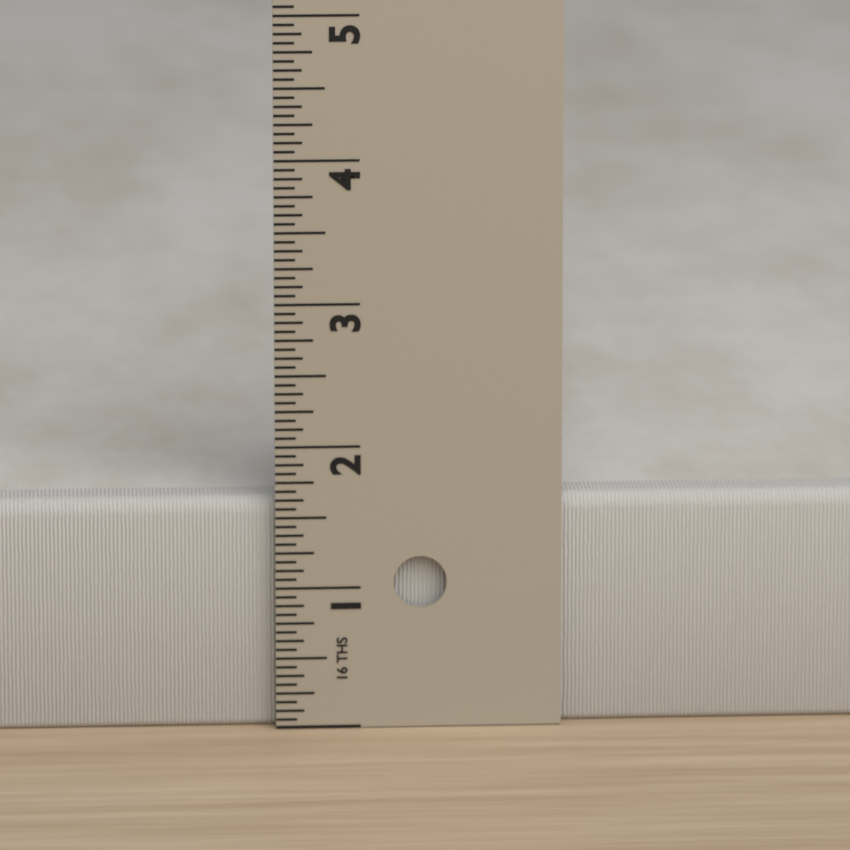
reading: 1.6250 in
